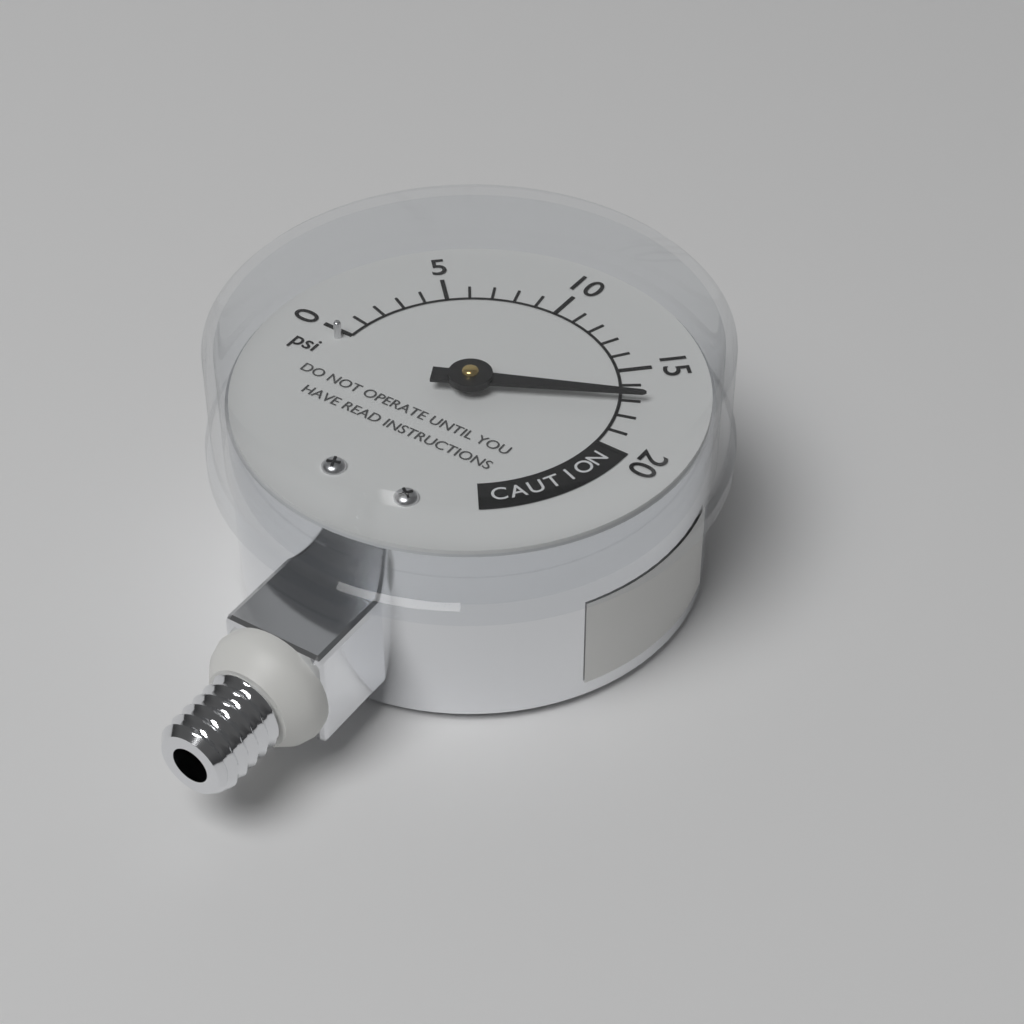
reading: 17 psi
